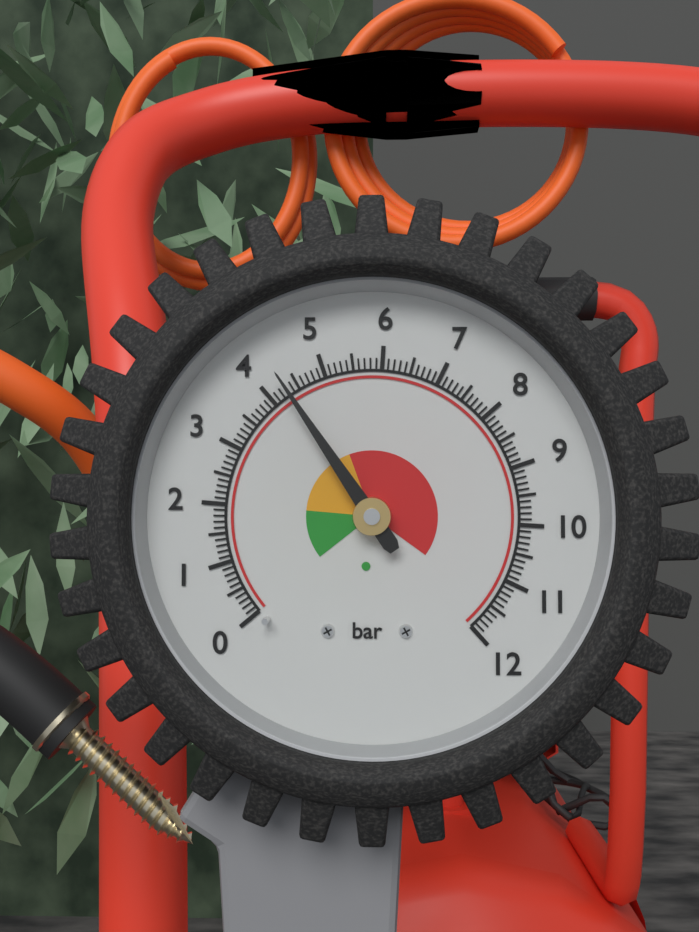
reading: 4.3 bar
